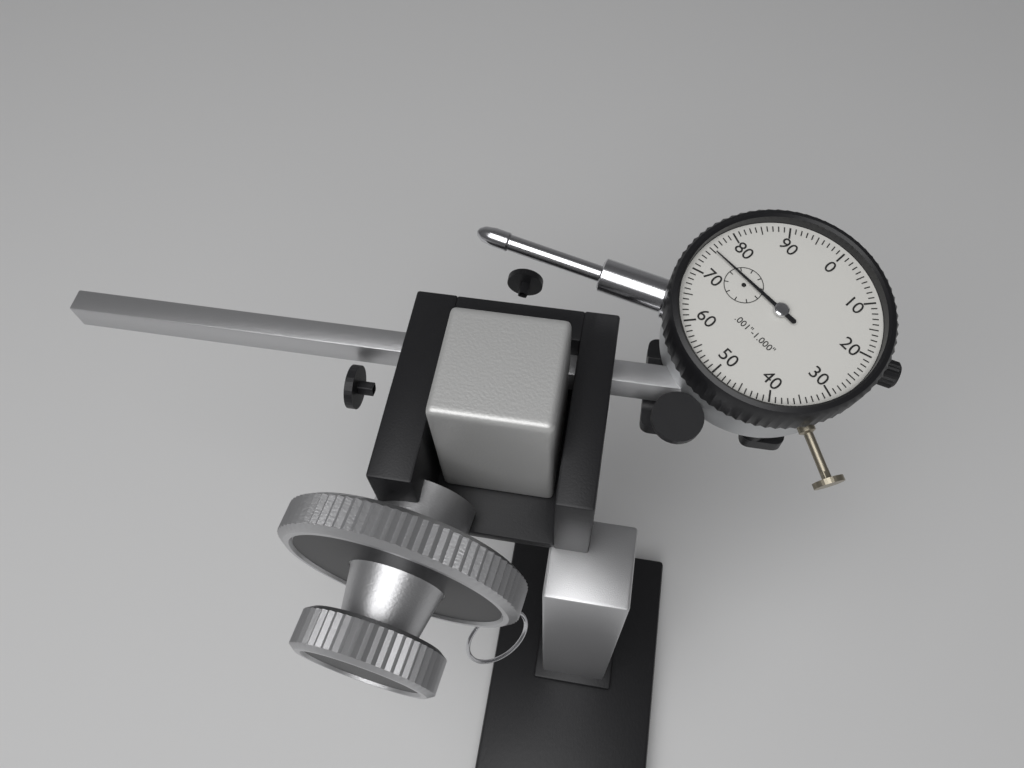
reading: 0.075 in
